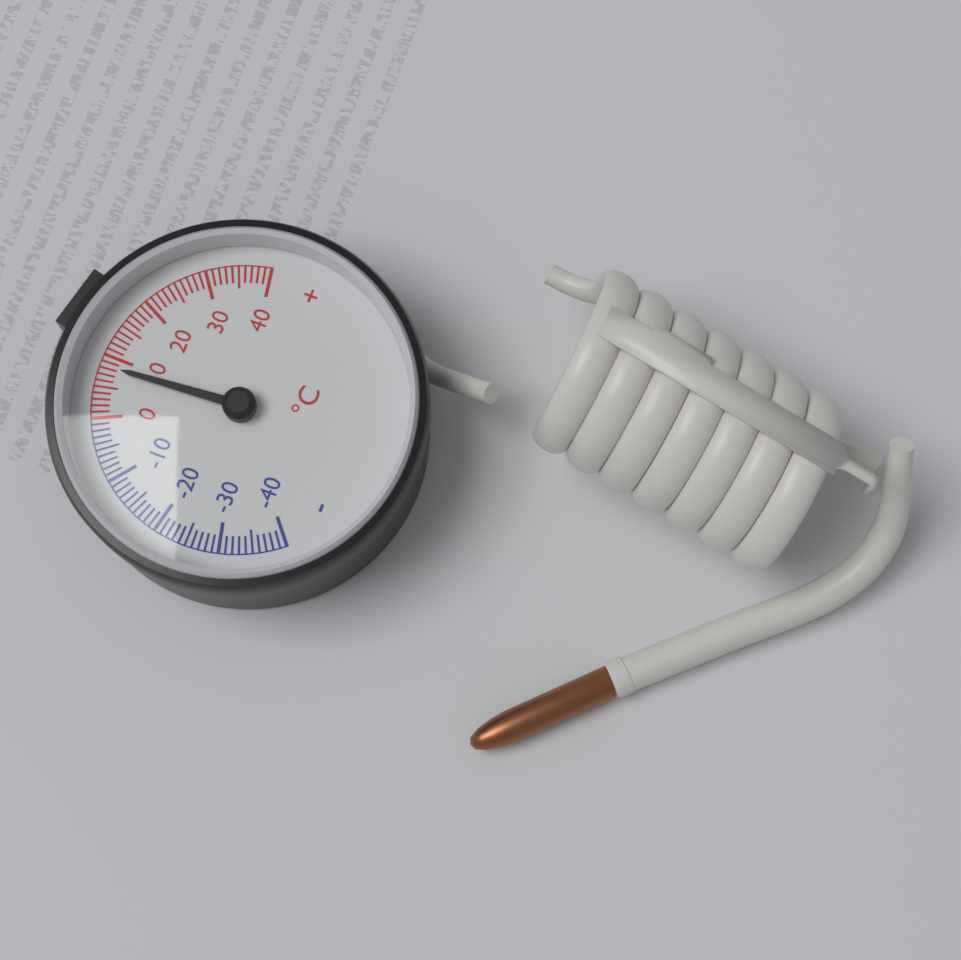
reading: 8 °C
